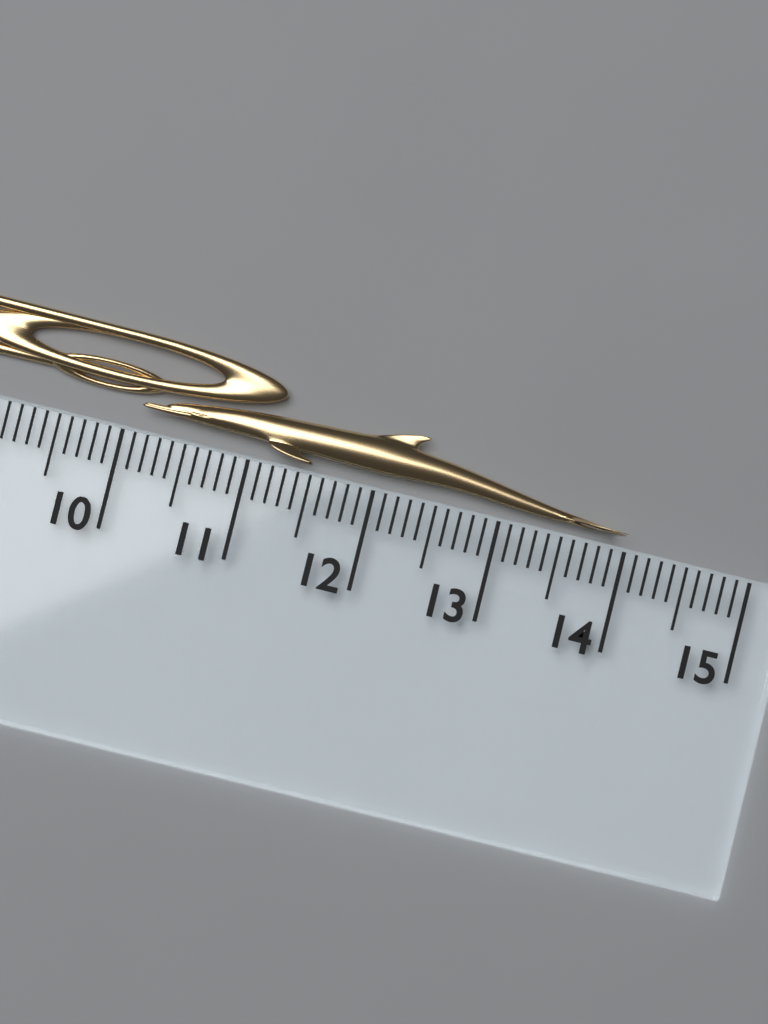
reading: 14.0 cm
